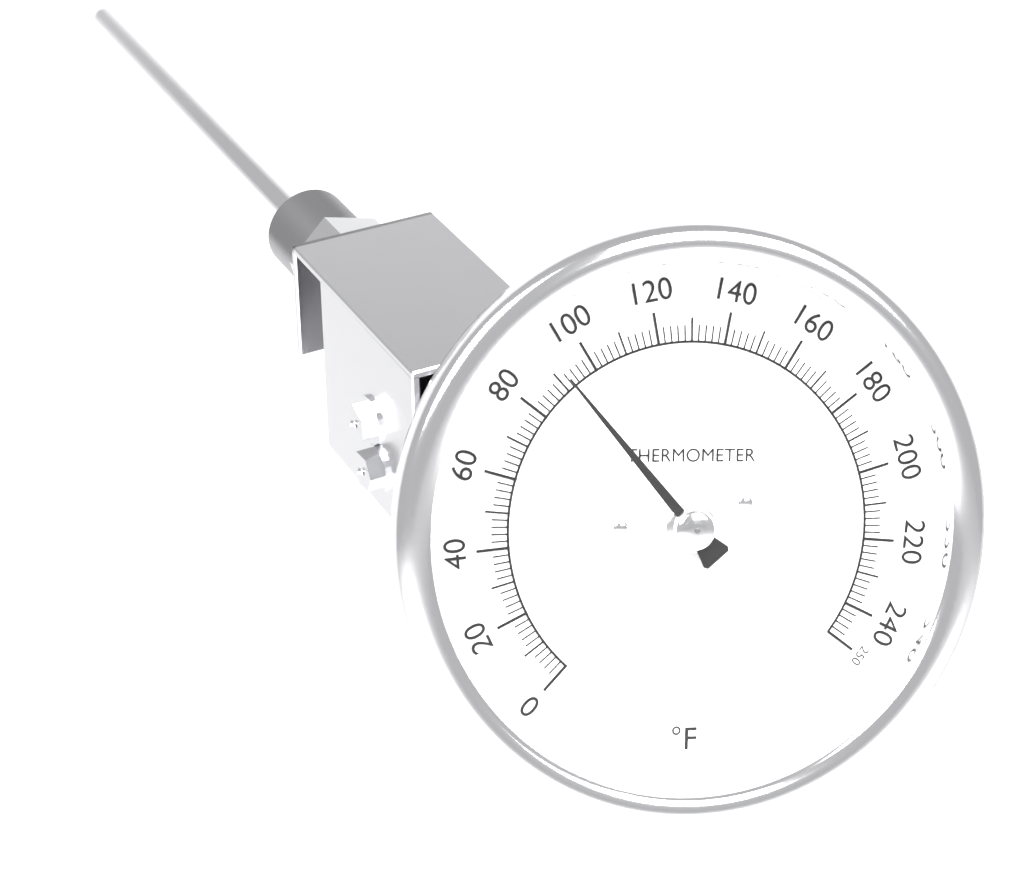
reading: 92 °F
